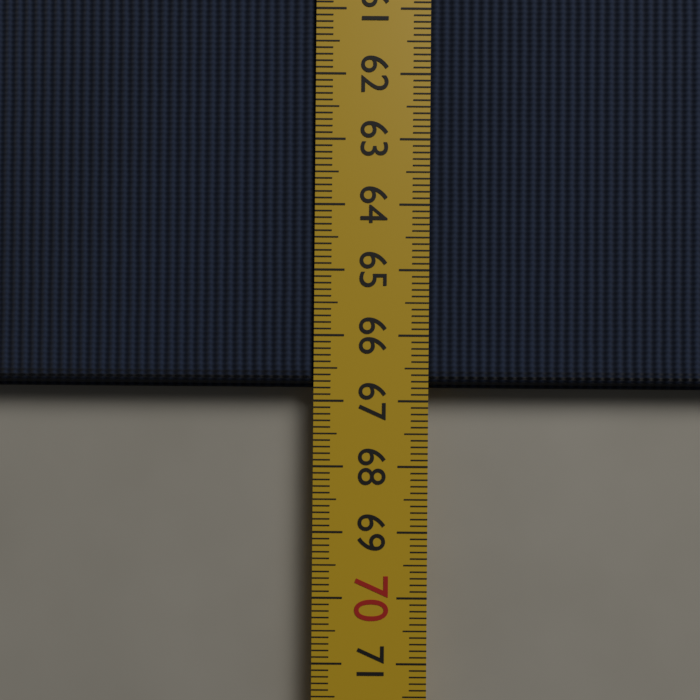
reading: 66.8 cm
